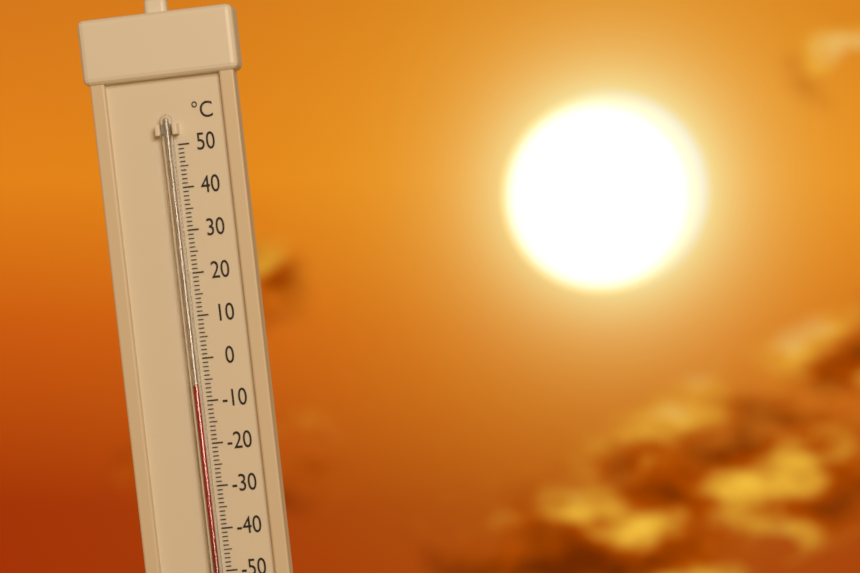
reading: -6 °C
